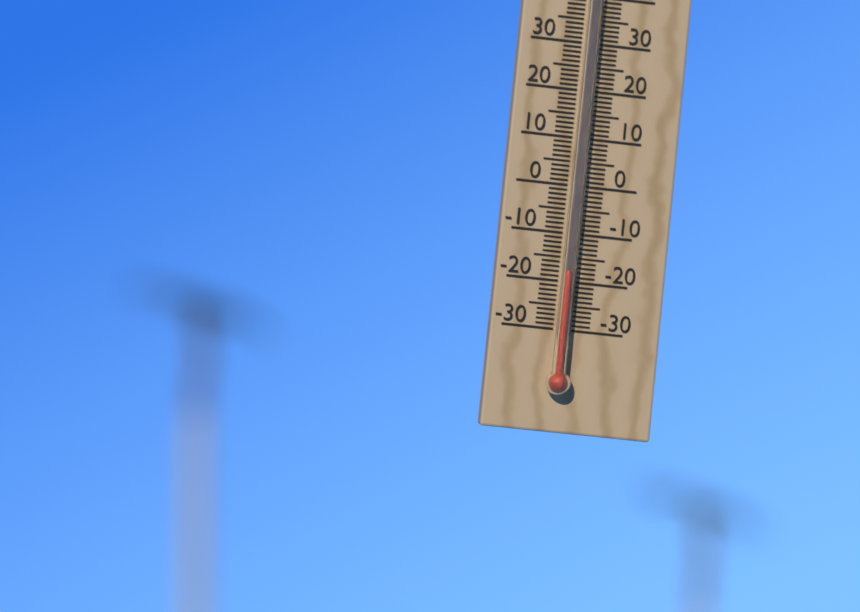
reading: -18 °C
